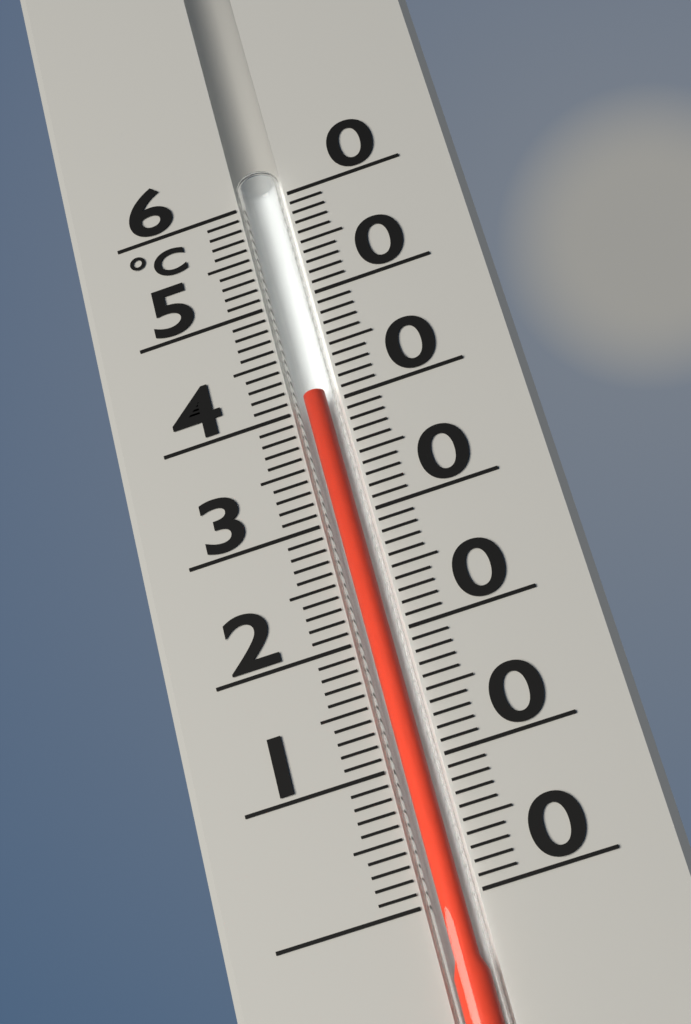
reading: 41 °C
